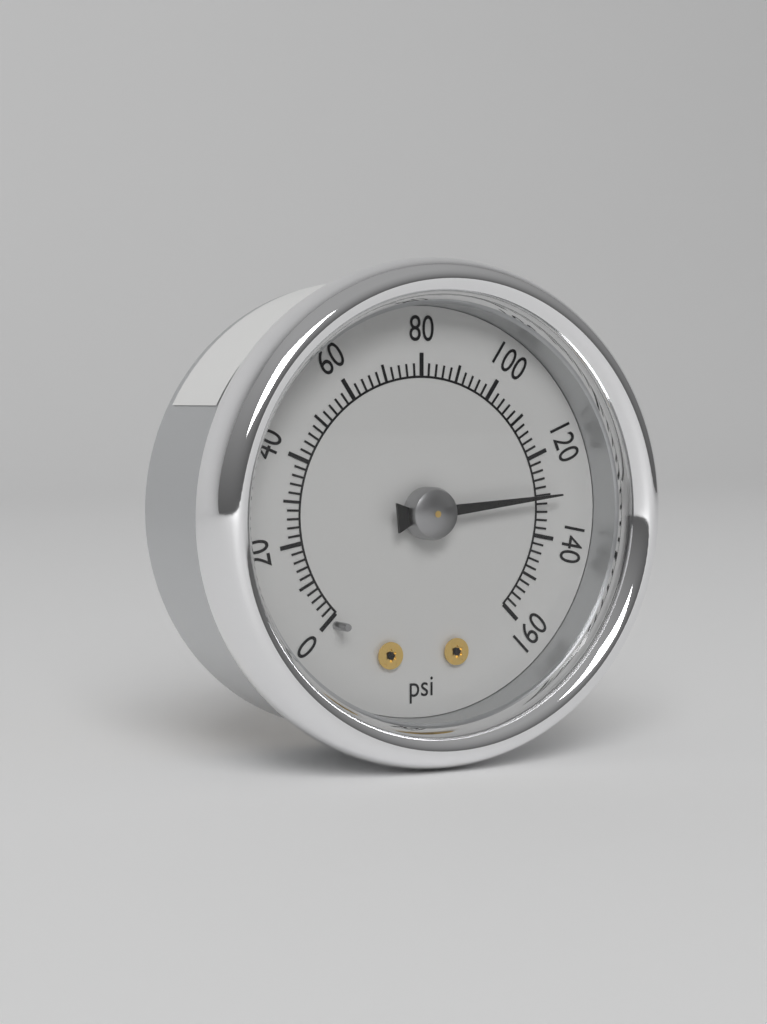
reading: 130 psi
